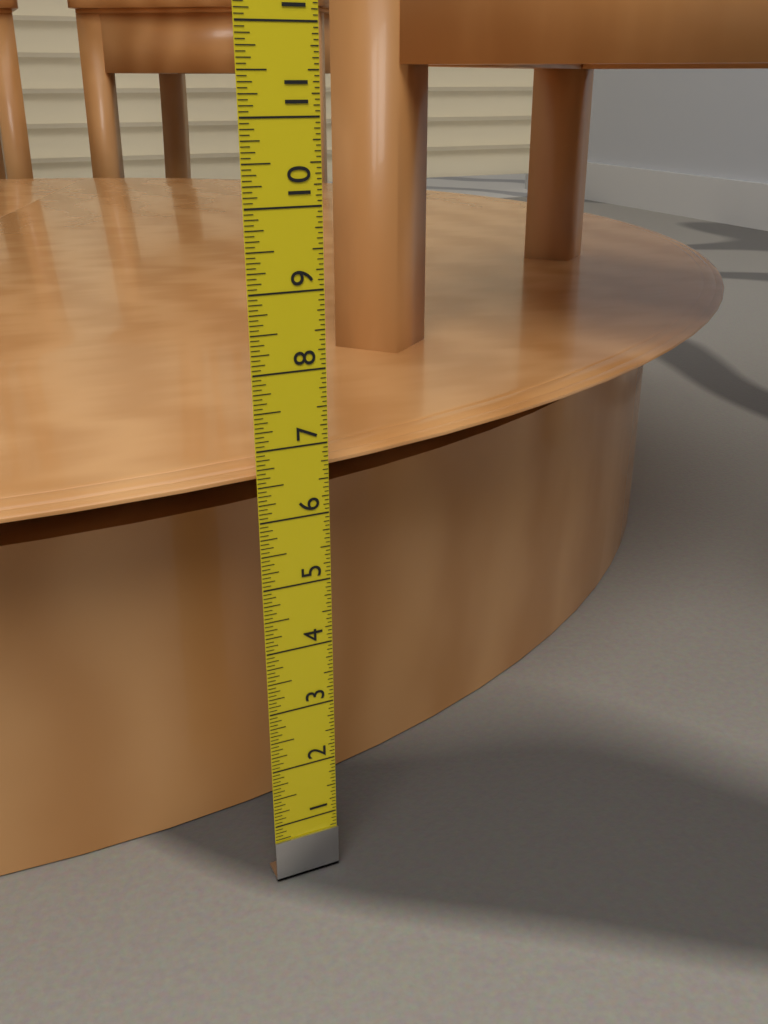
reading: 6.6875 in
